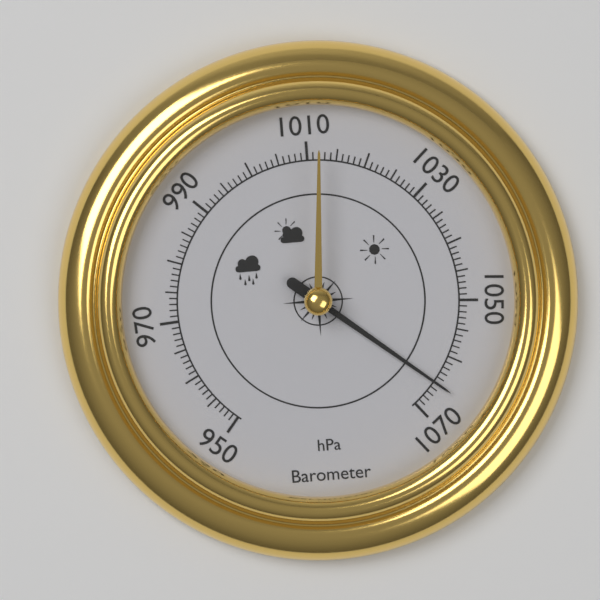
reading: 1065 hPa
